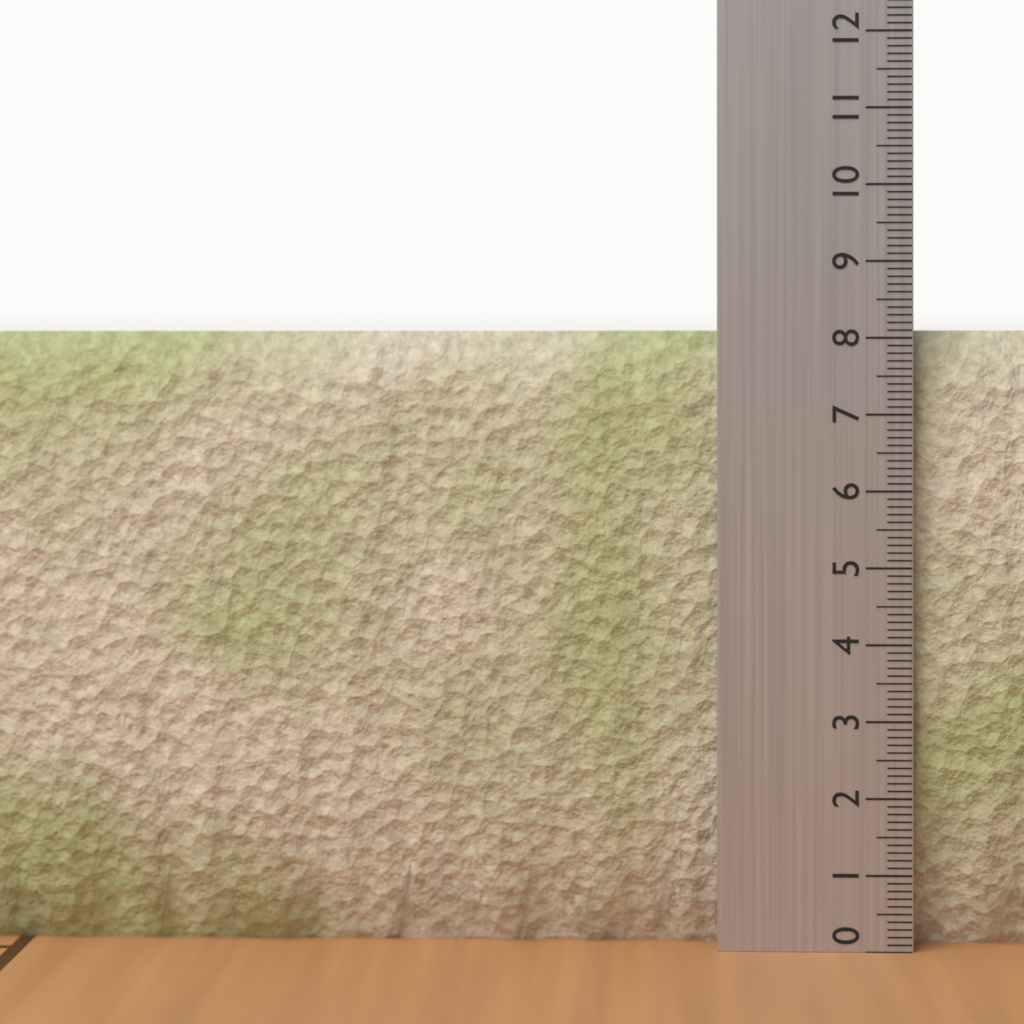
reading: 8.1 (no unit)
